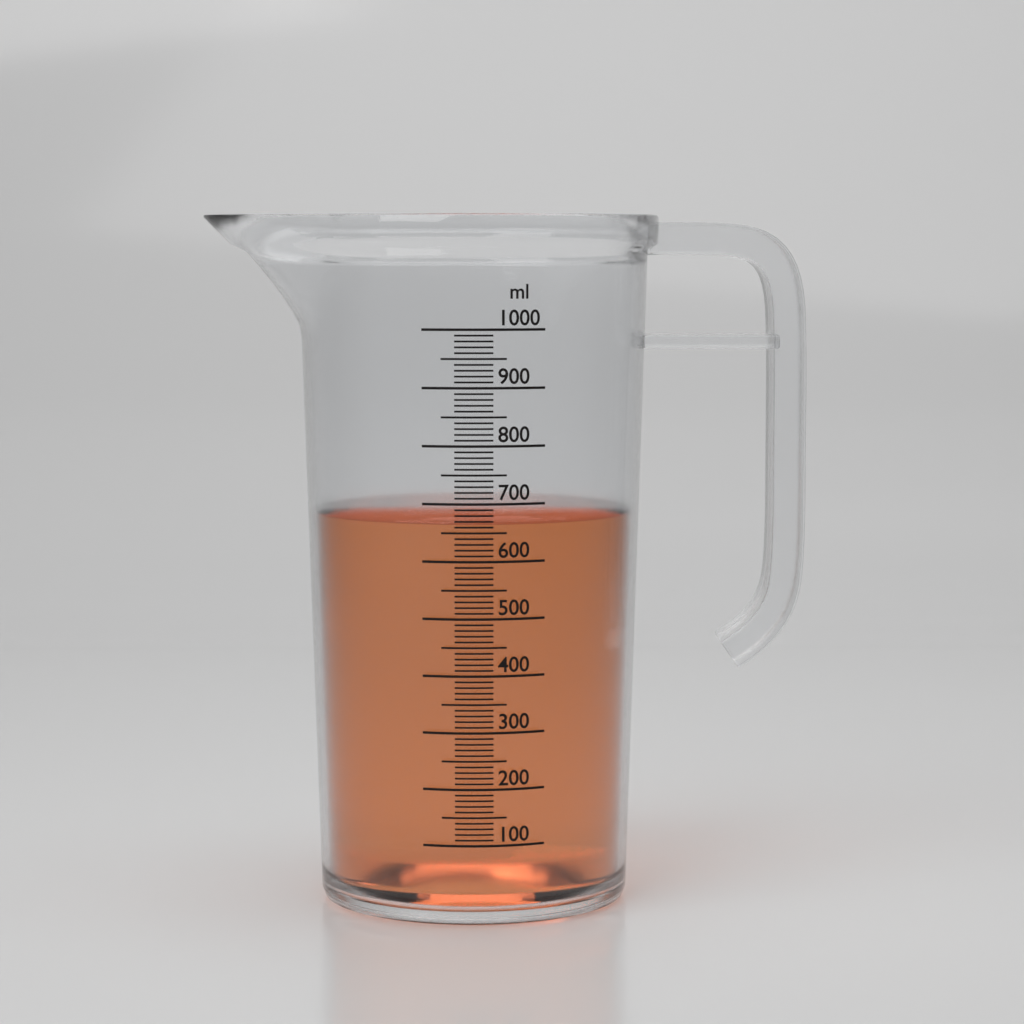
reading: 670 ml
